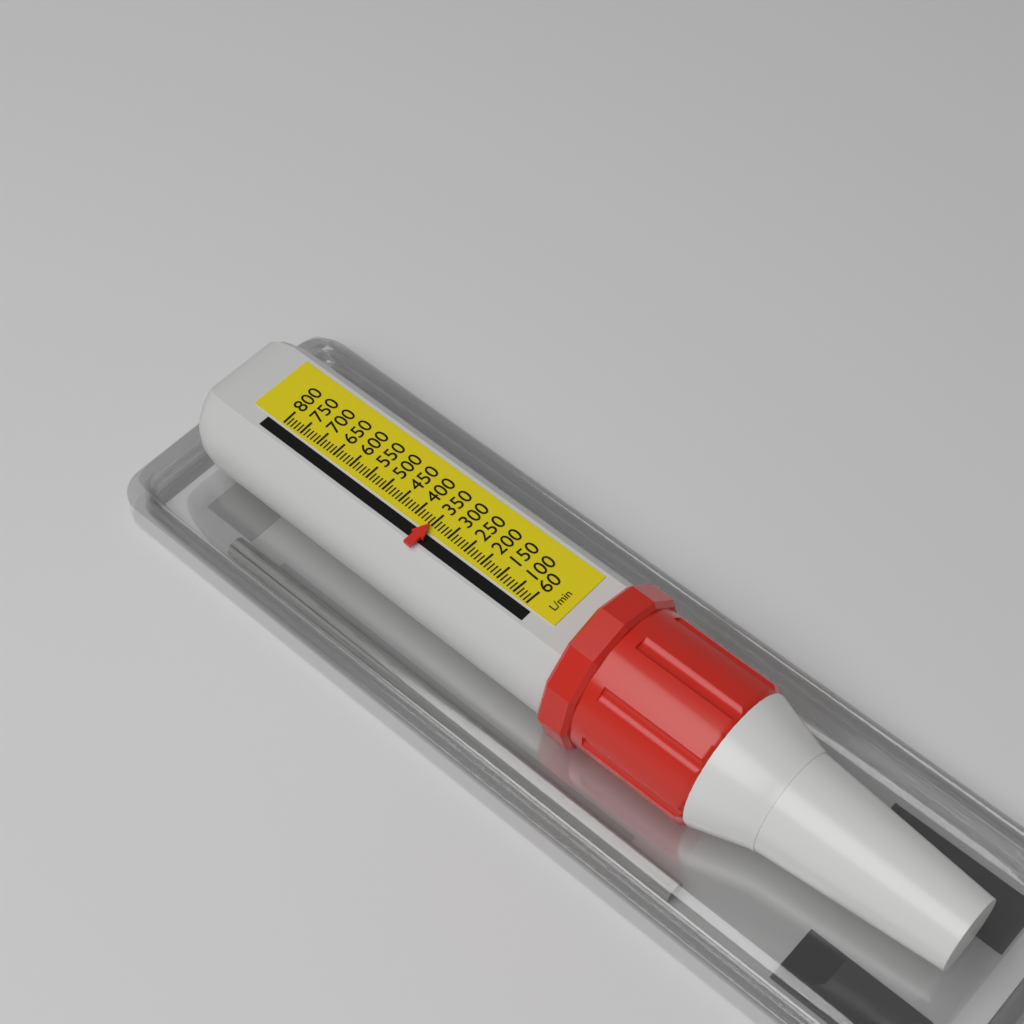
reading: 350 L/min
